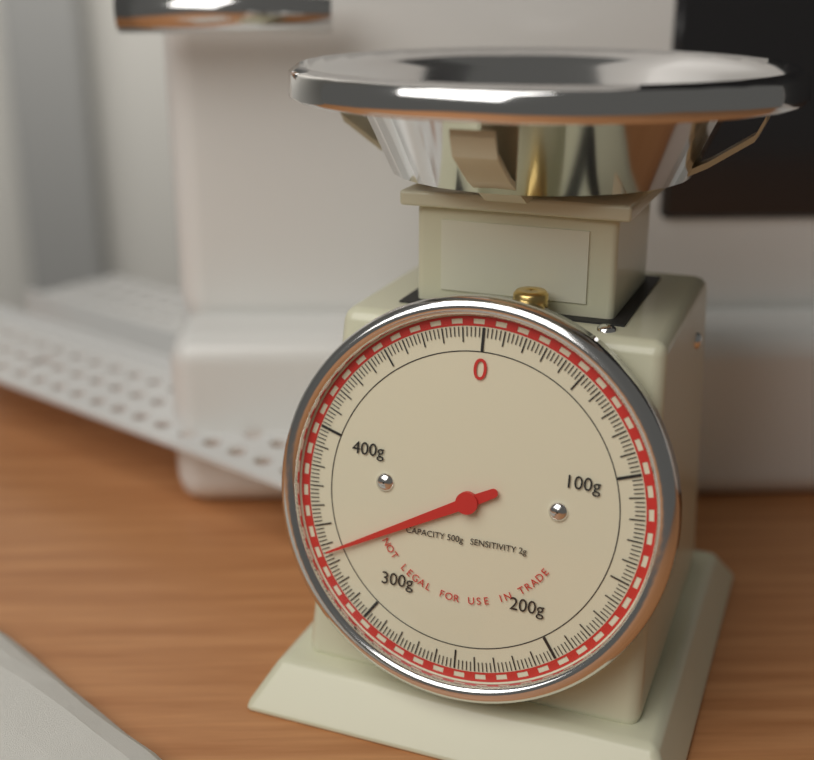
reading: 336 g
